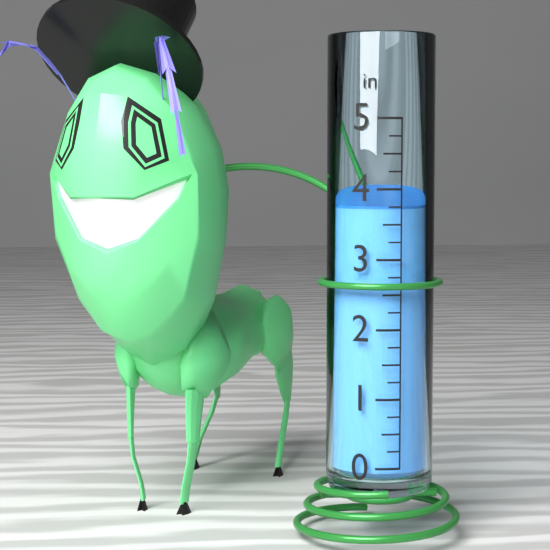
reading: 3.75 in
